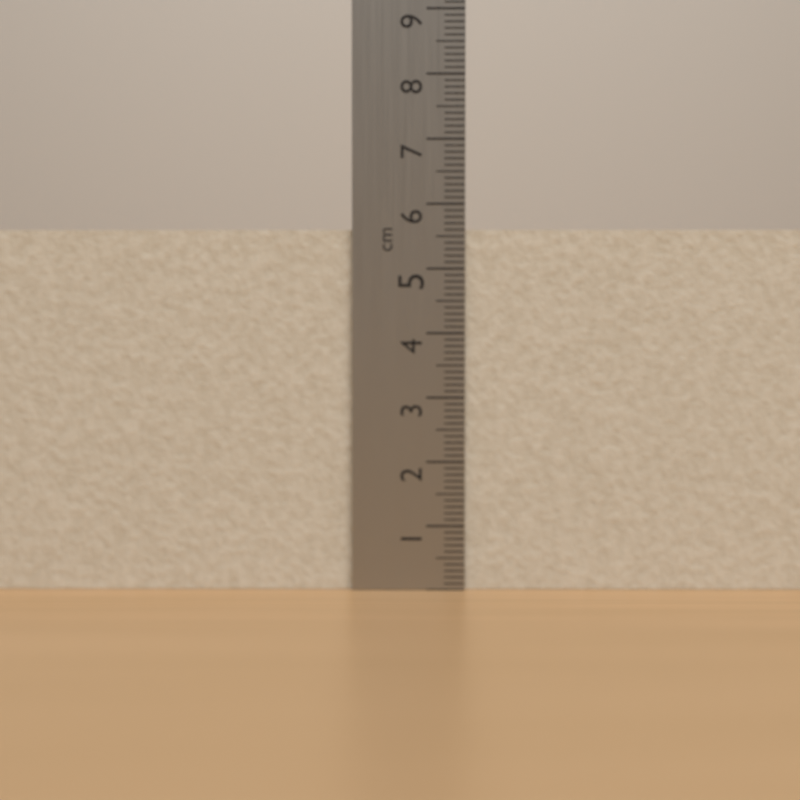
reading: 5.6 cm
